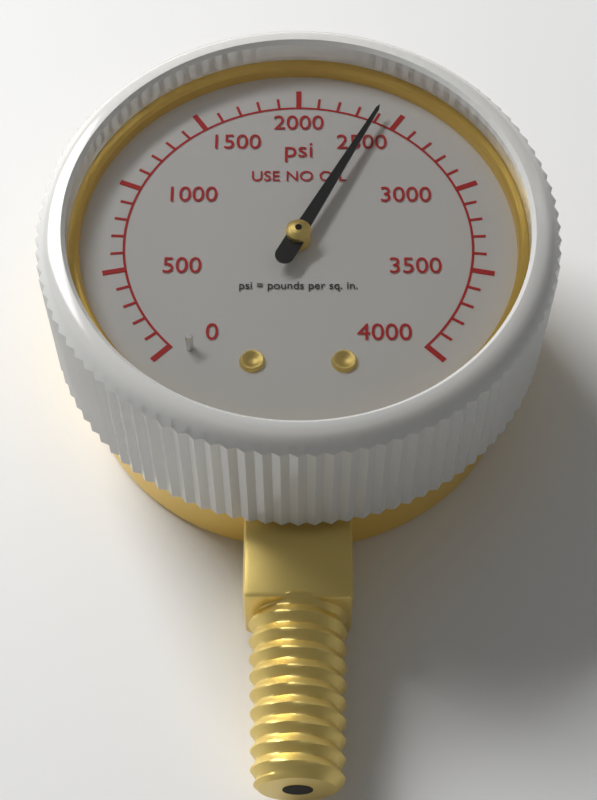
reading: 2400 psi
